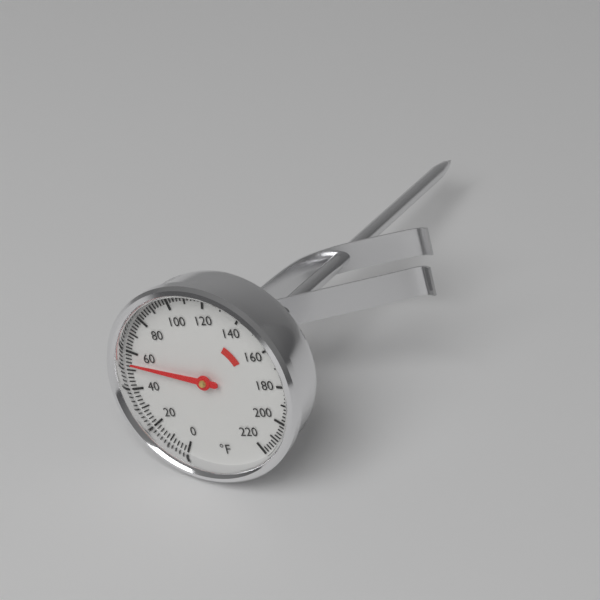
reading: 54 °F
